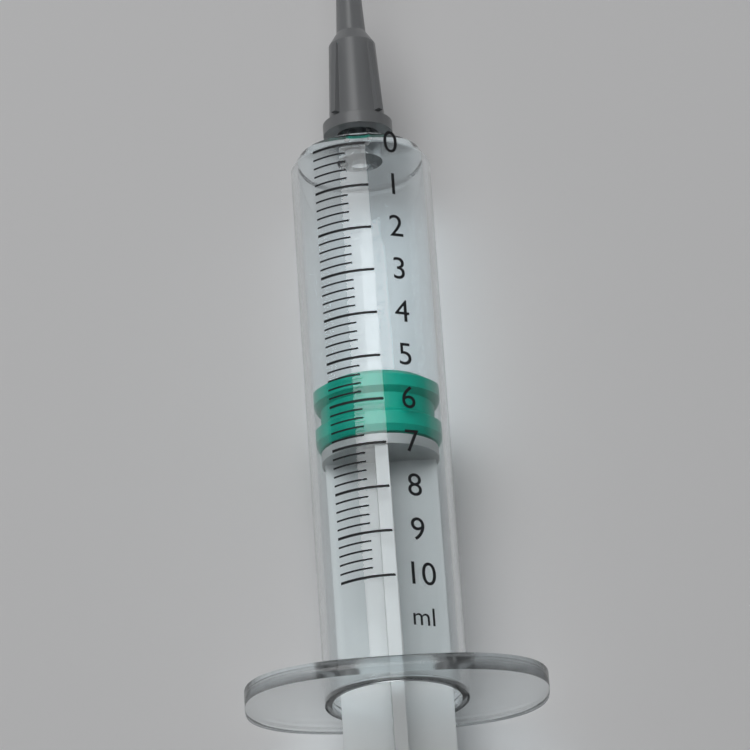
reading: 5.2 ml
